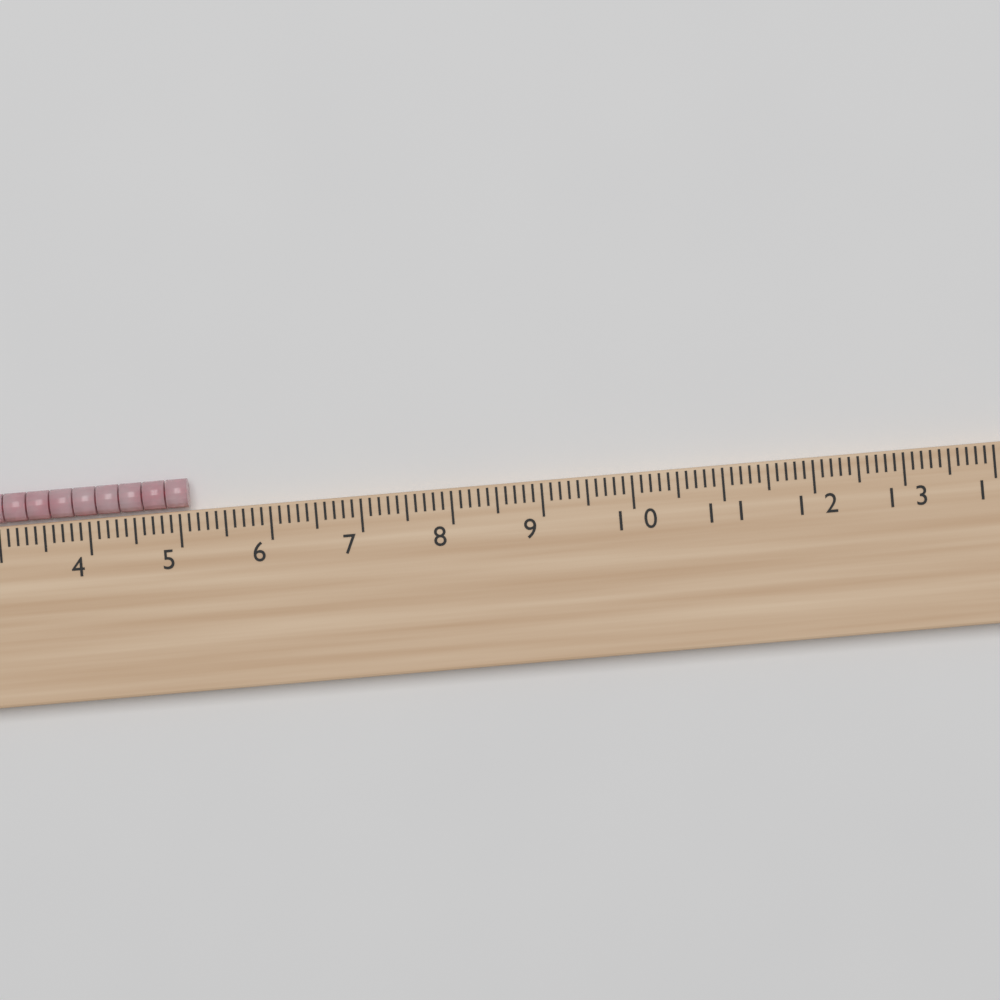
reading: 5.1 cm
